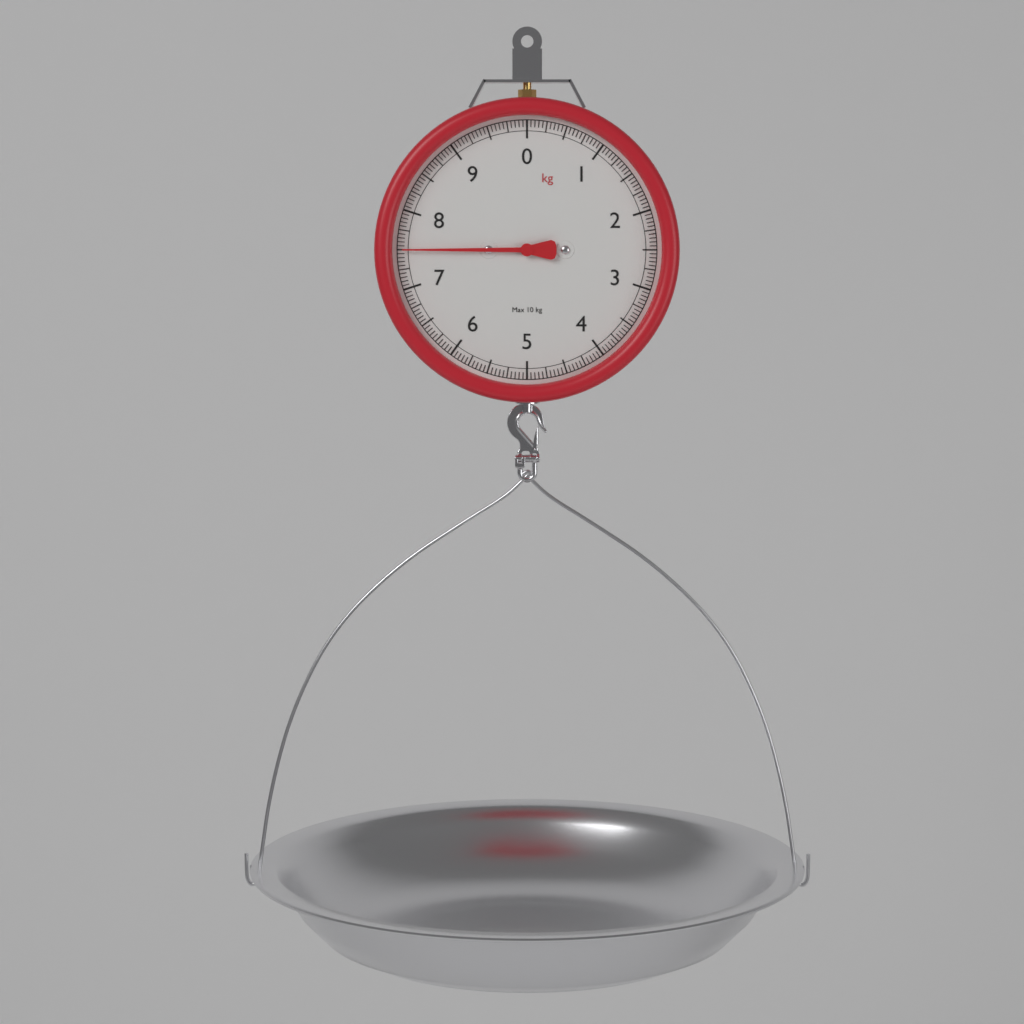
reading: 7.50 kg
